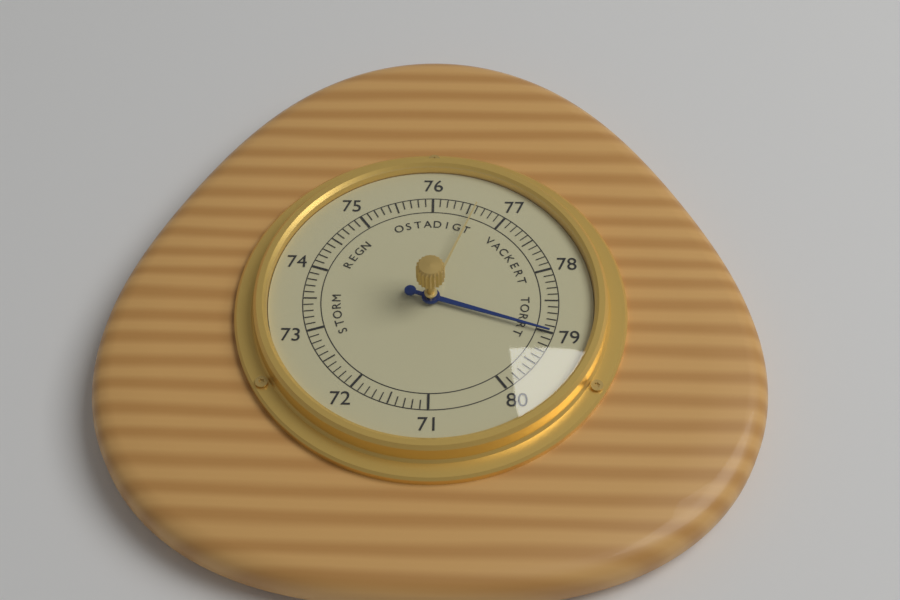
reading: 79.0 (no unit)
